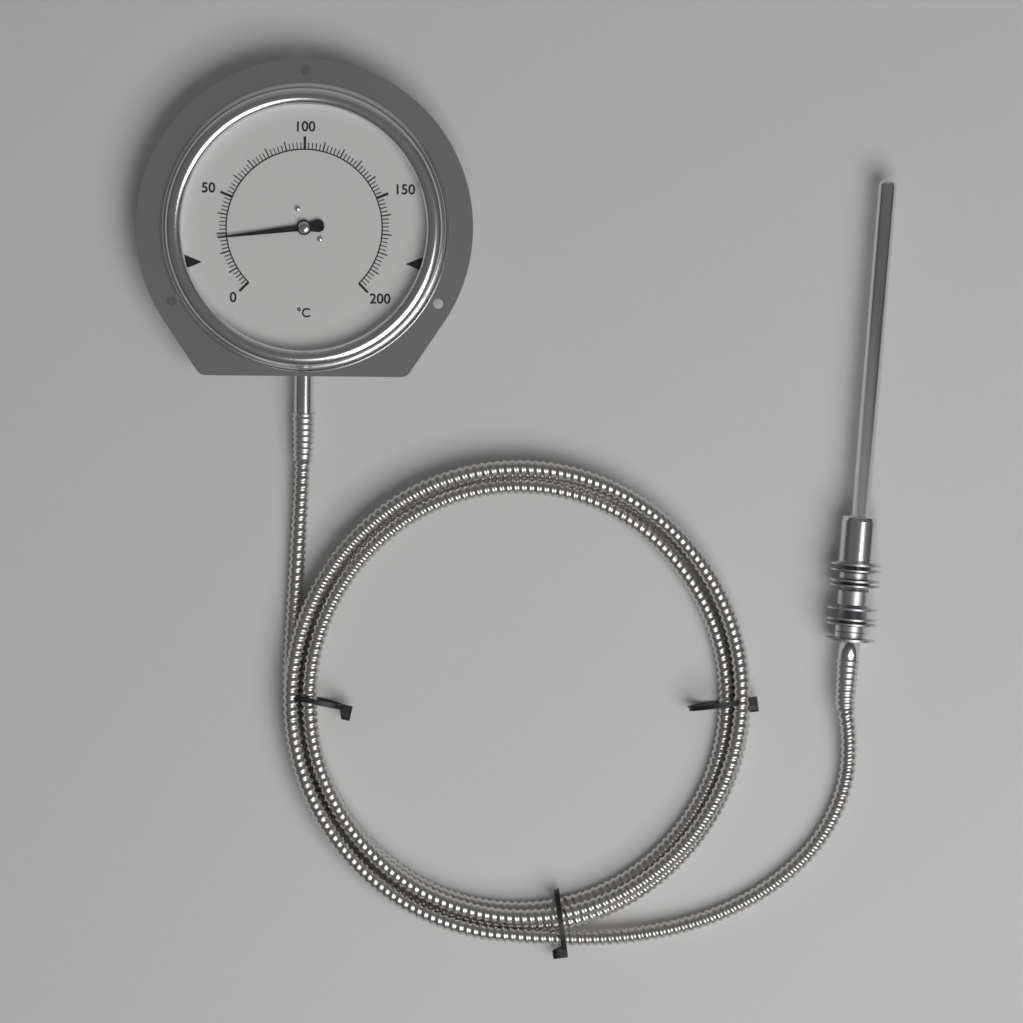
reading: 28 °C
